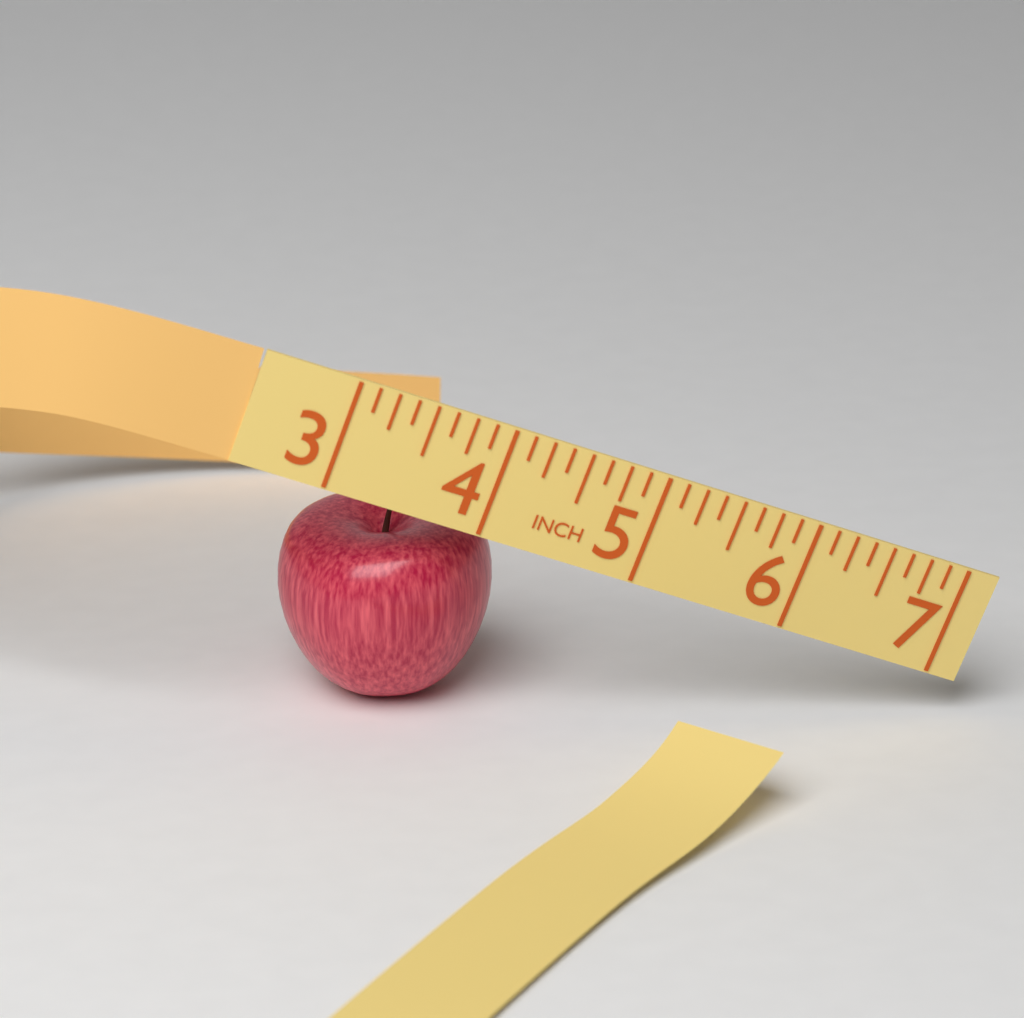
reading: 4.375 in
